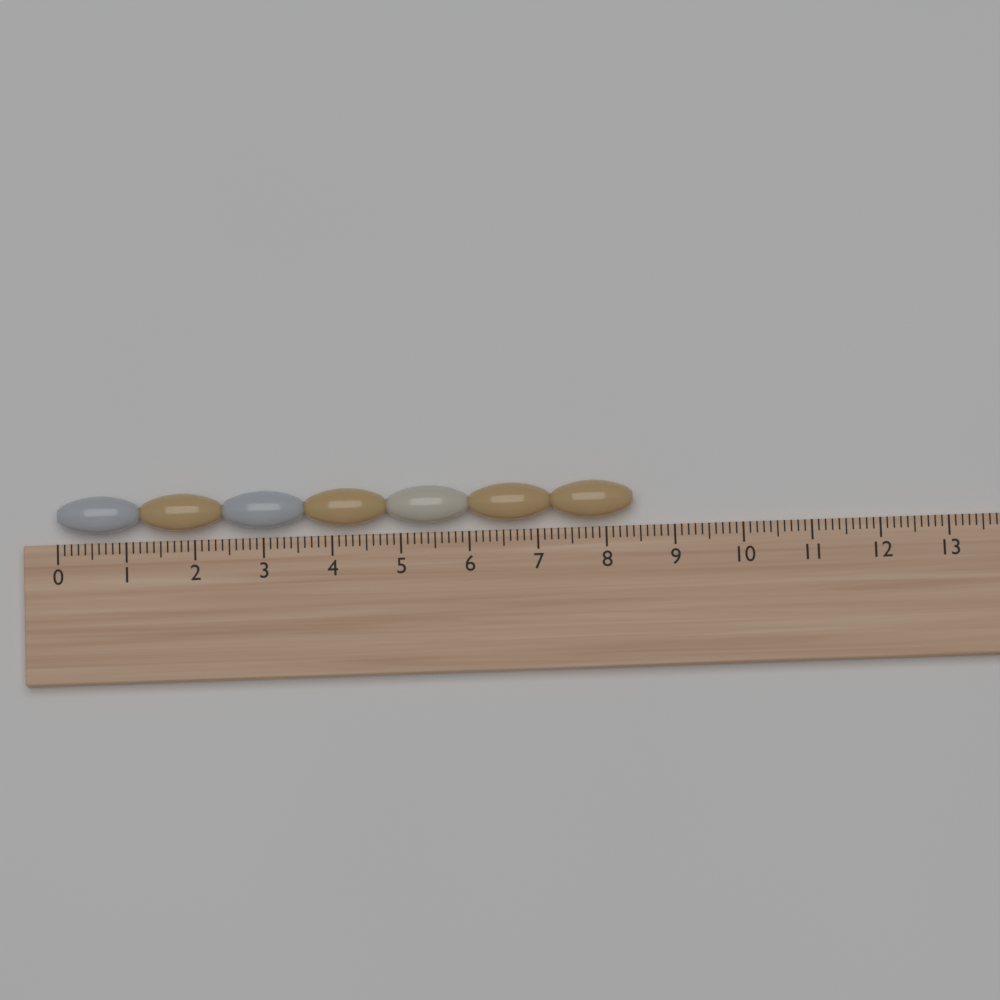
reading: 8.4 (no unit)
